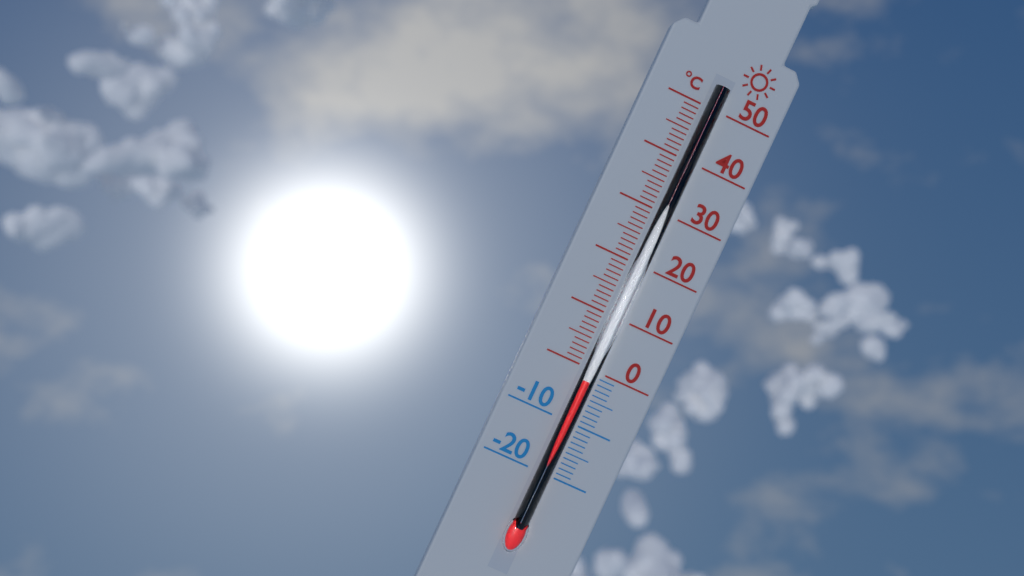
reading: -2 °C
